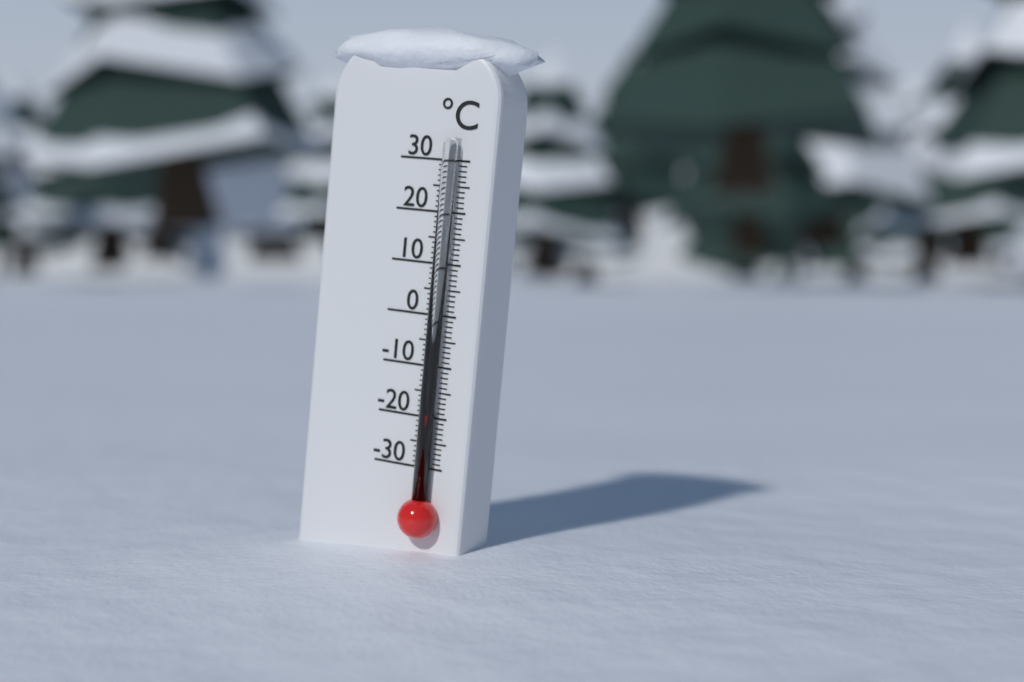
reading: -19 °C
